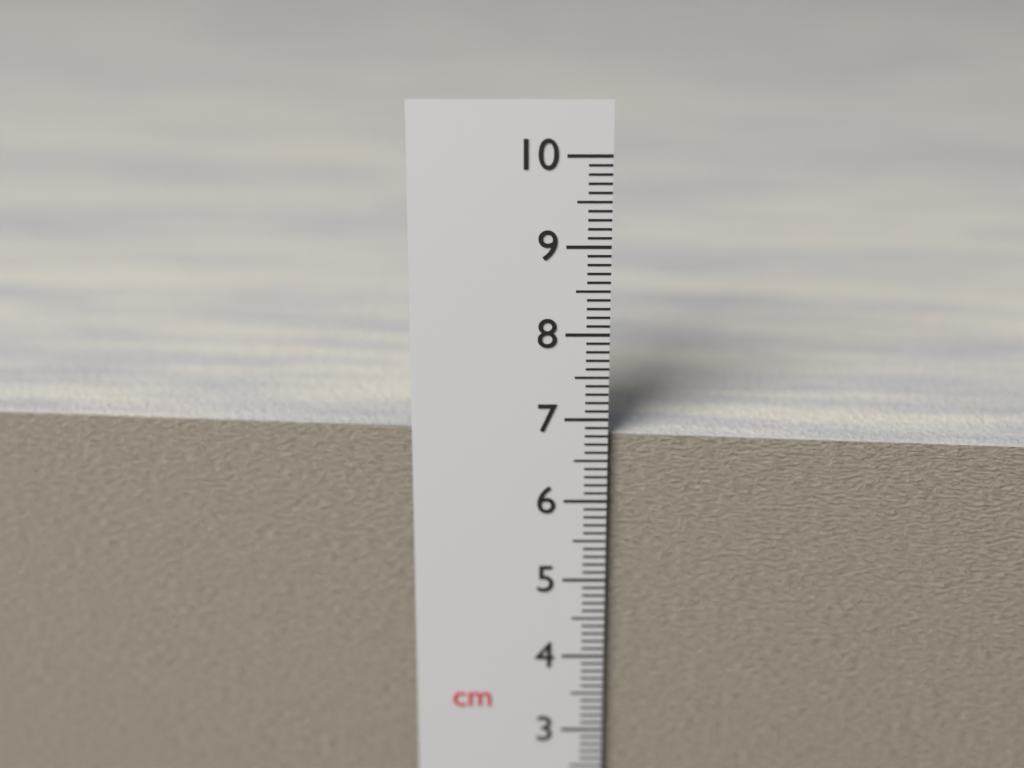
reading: 6.8 cm
